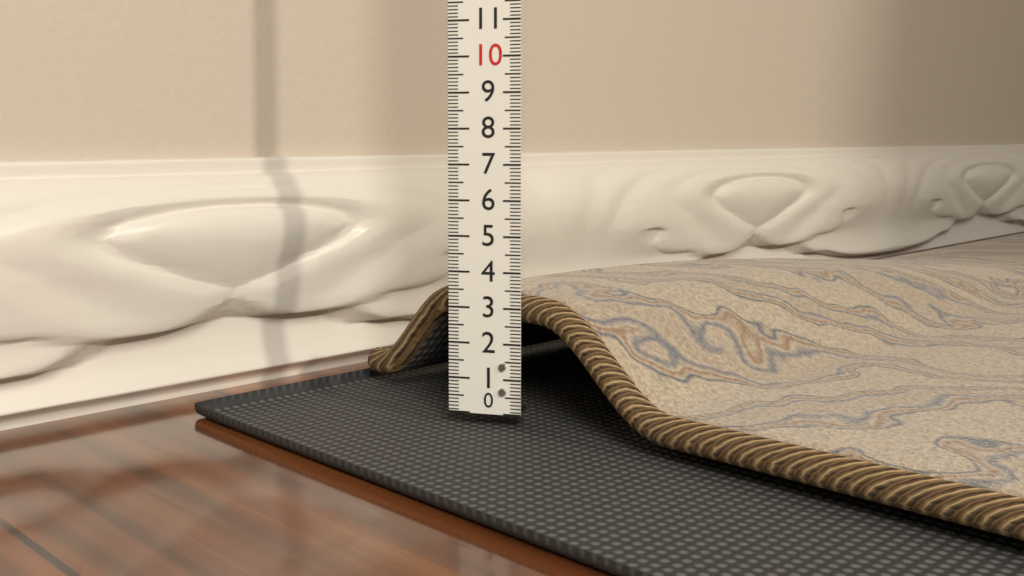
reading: 3.3 (no unit)
